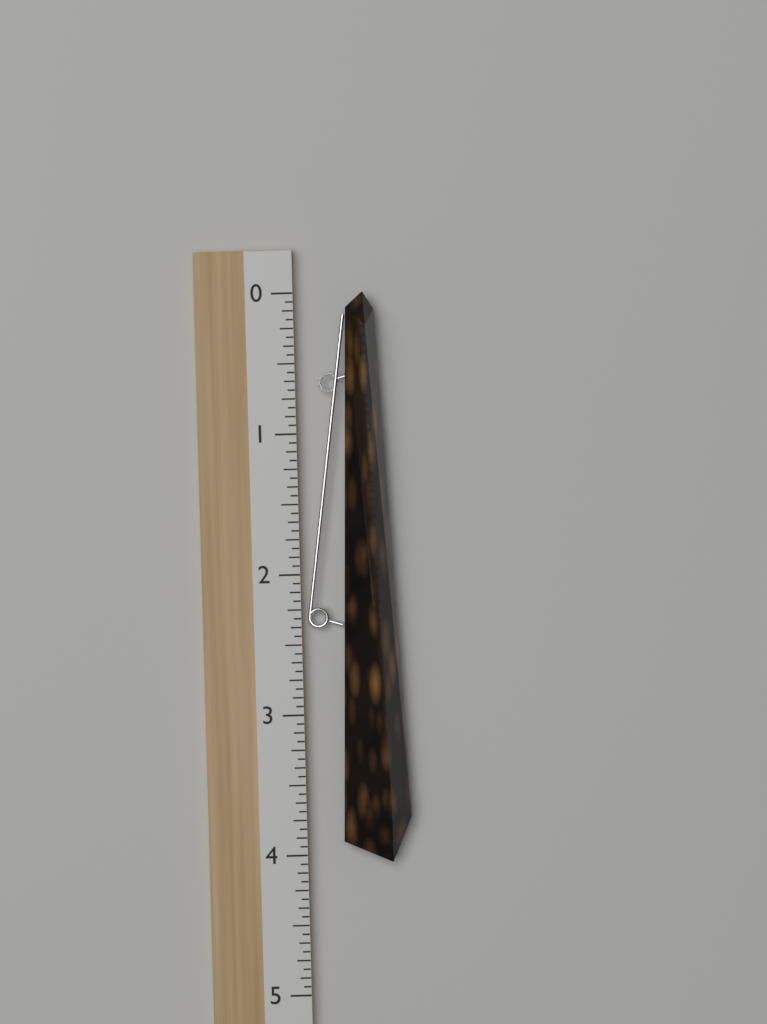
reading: 4.0625 (no unit)
